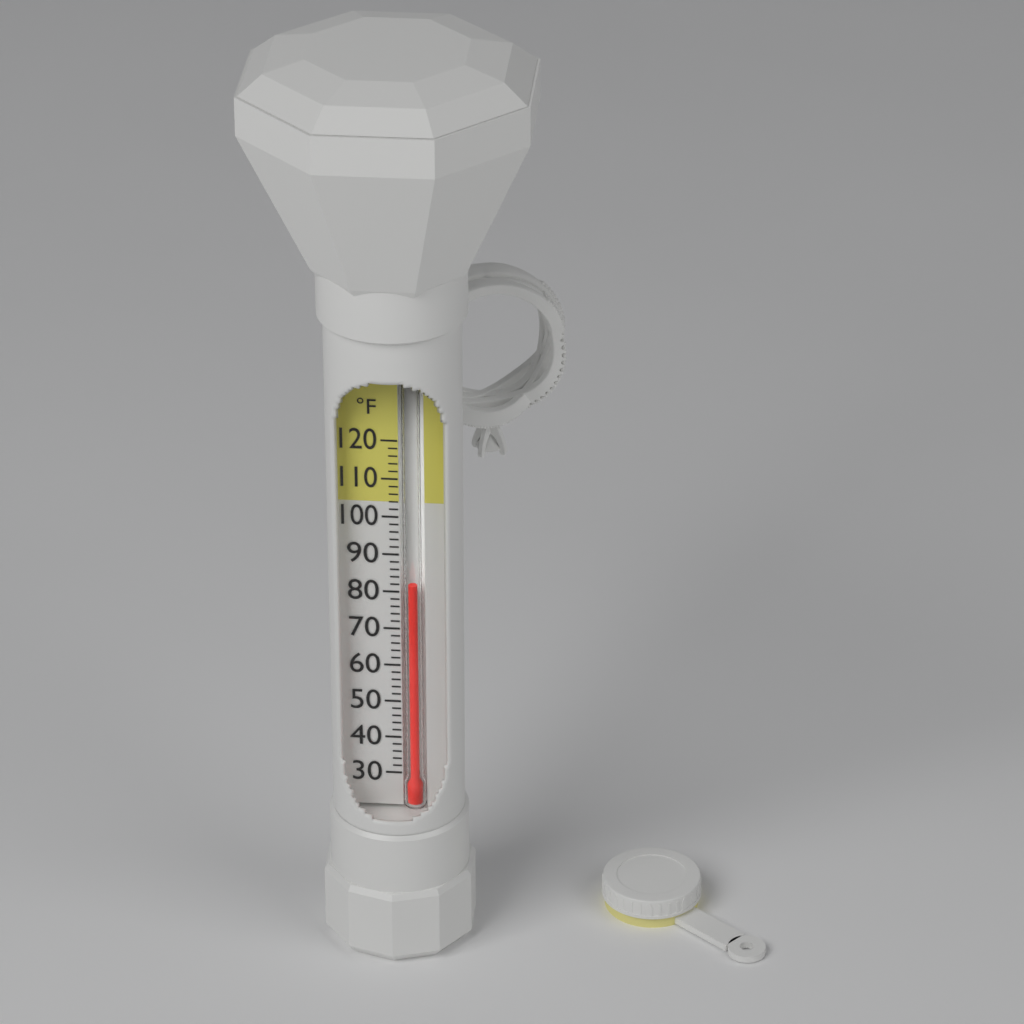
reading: 82 °F
